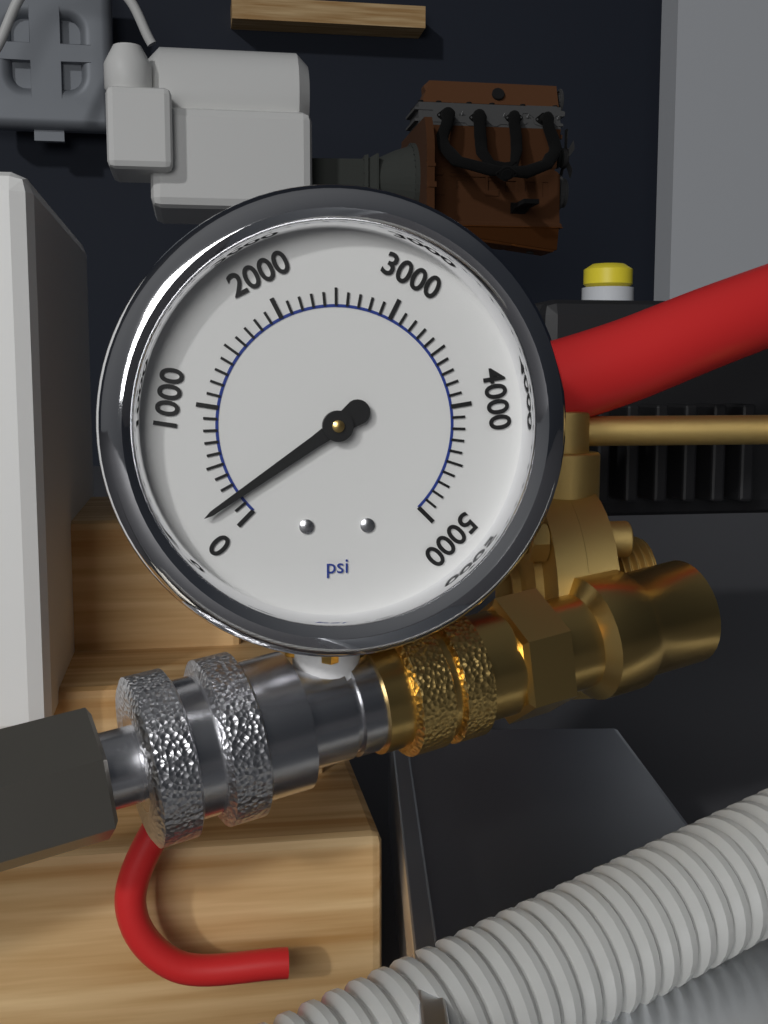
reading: 200 psi
